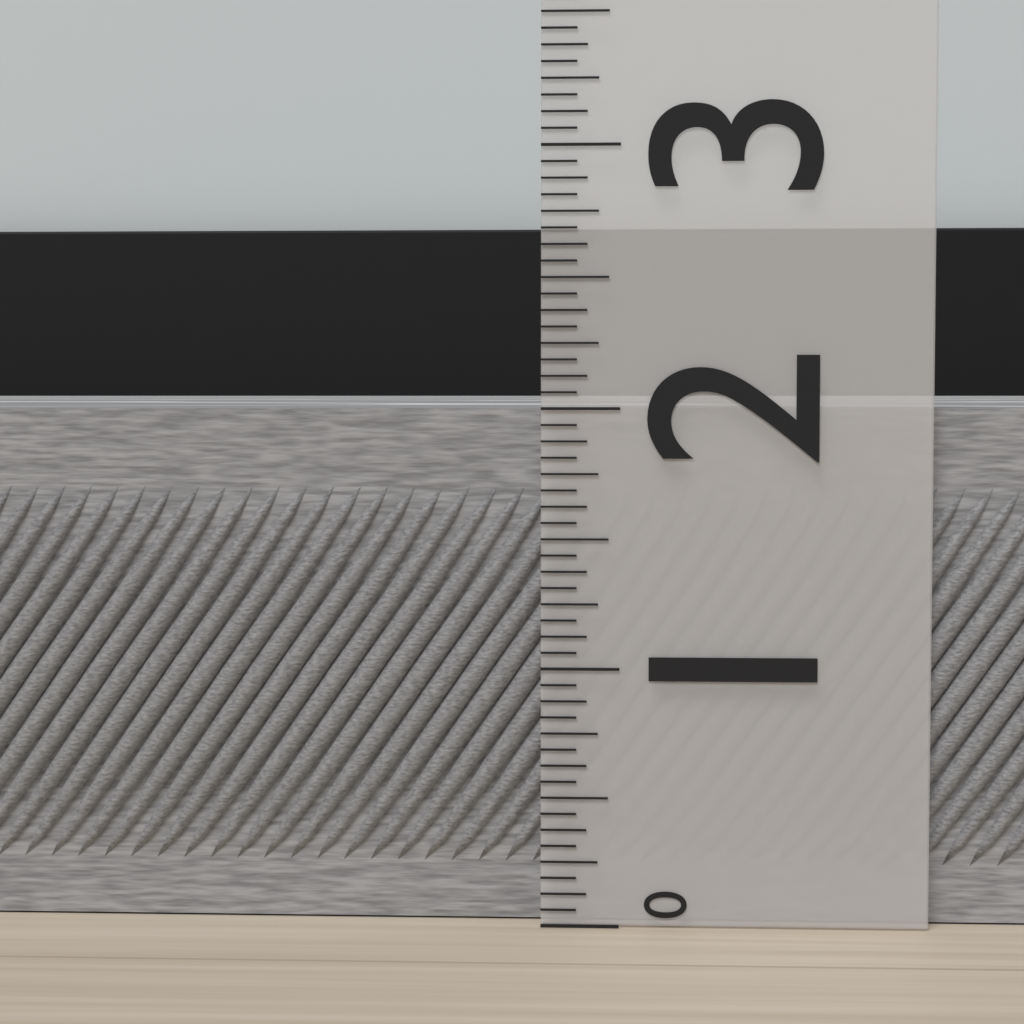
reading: 2.0000 (no unit)
